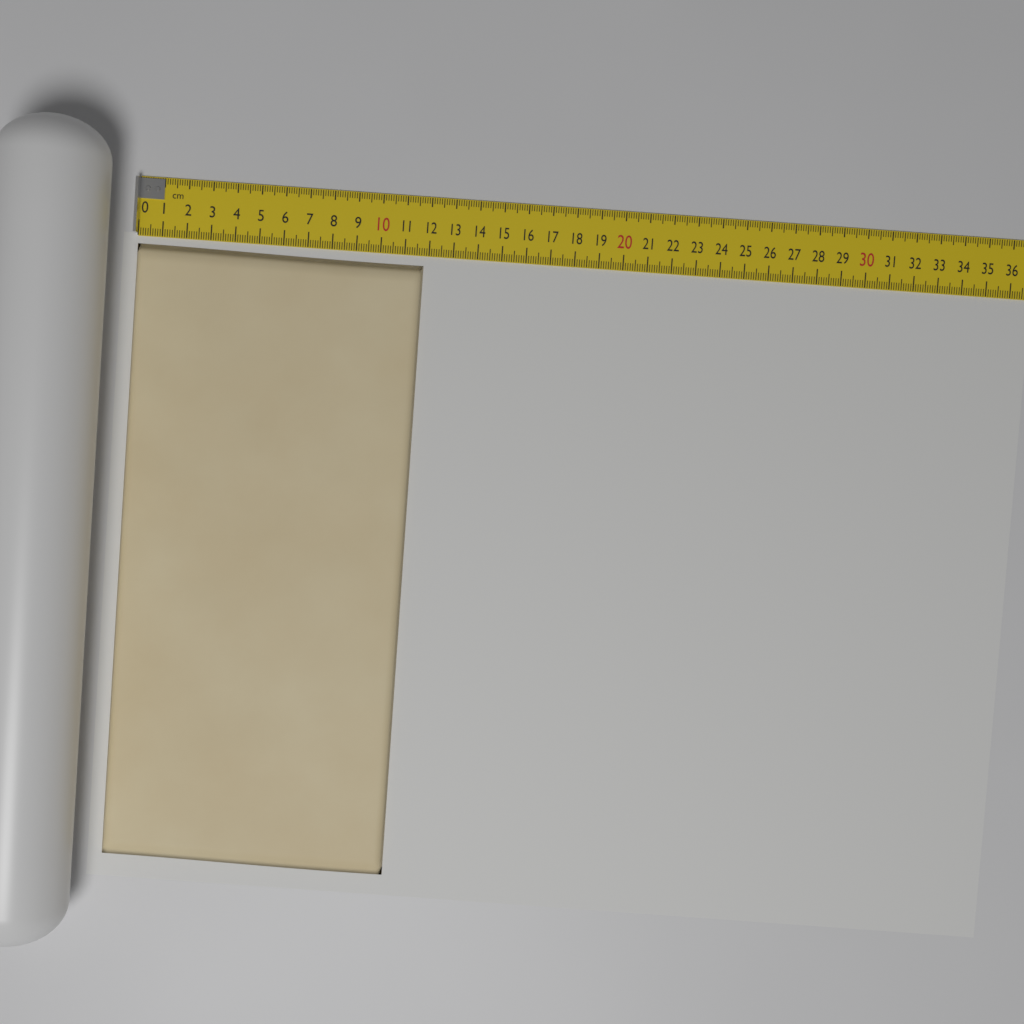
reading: 11.8 cm
